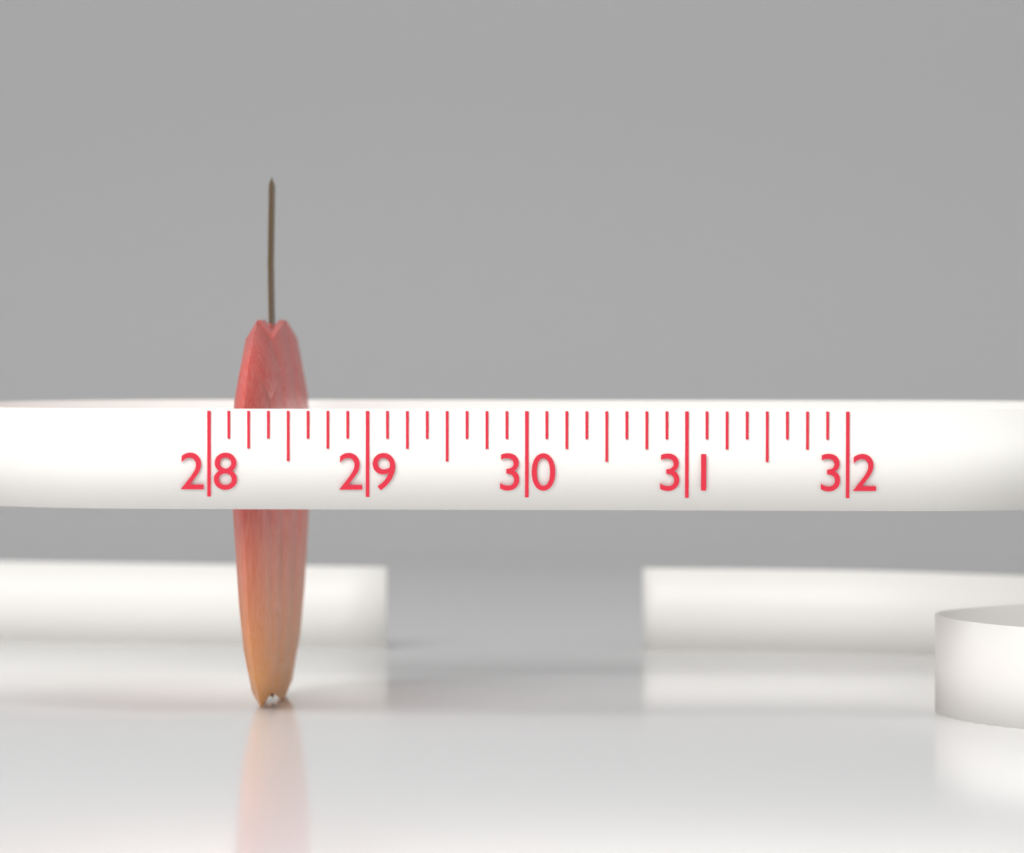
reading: 28.375 (no unit)
